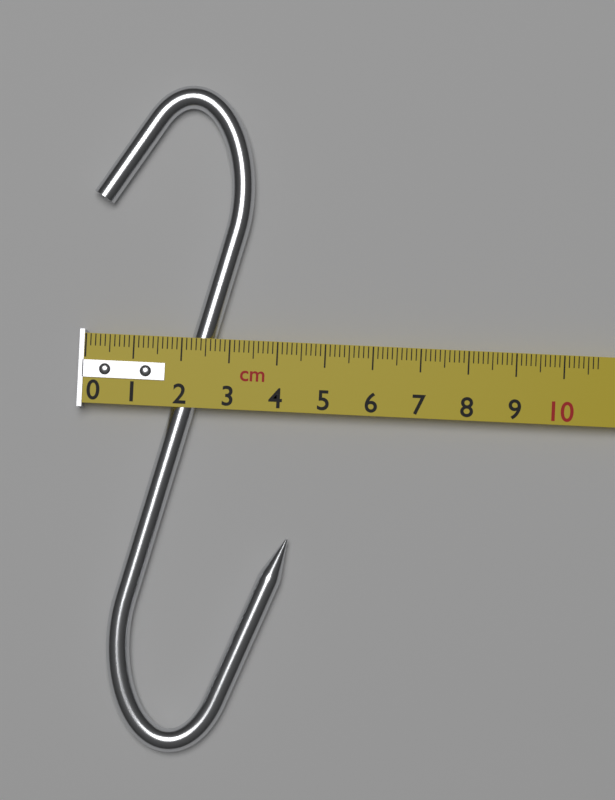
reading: 4.4 cm
